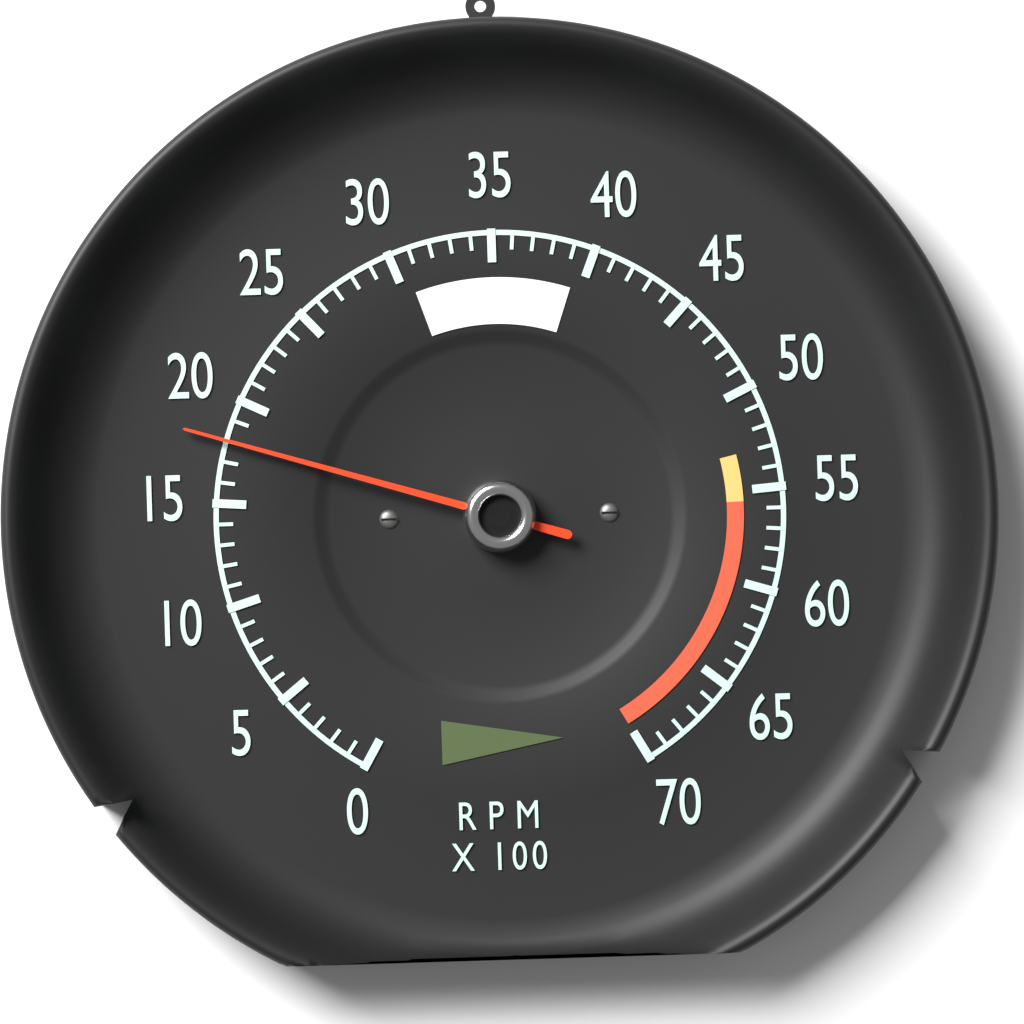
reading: 1800 RPM
